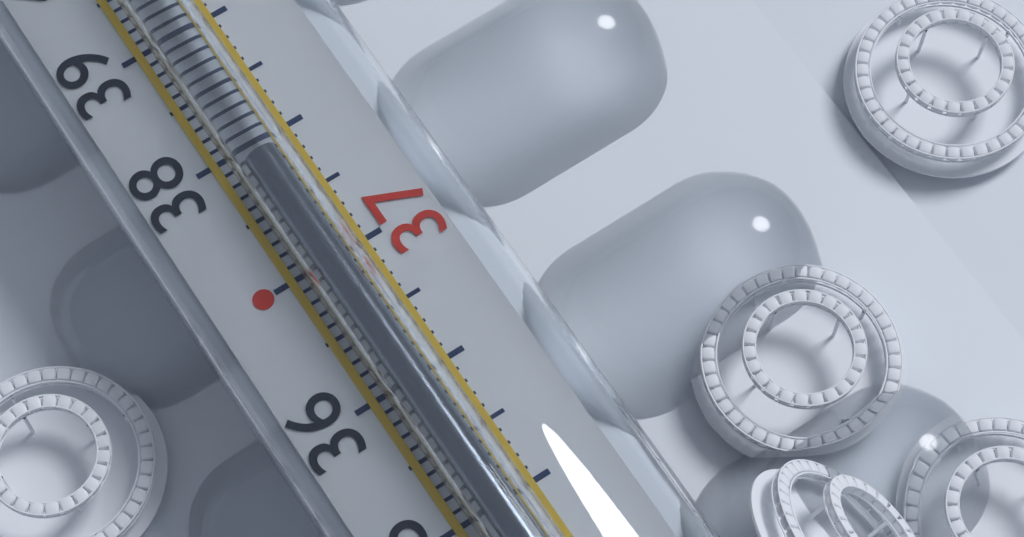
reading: 37.8 °C
